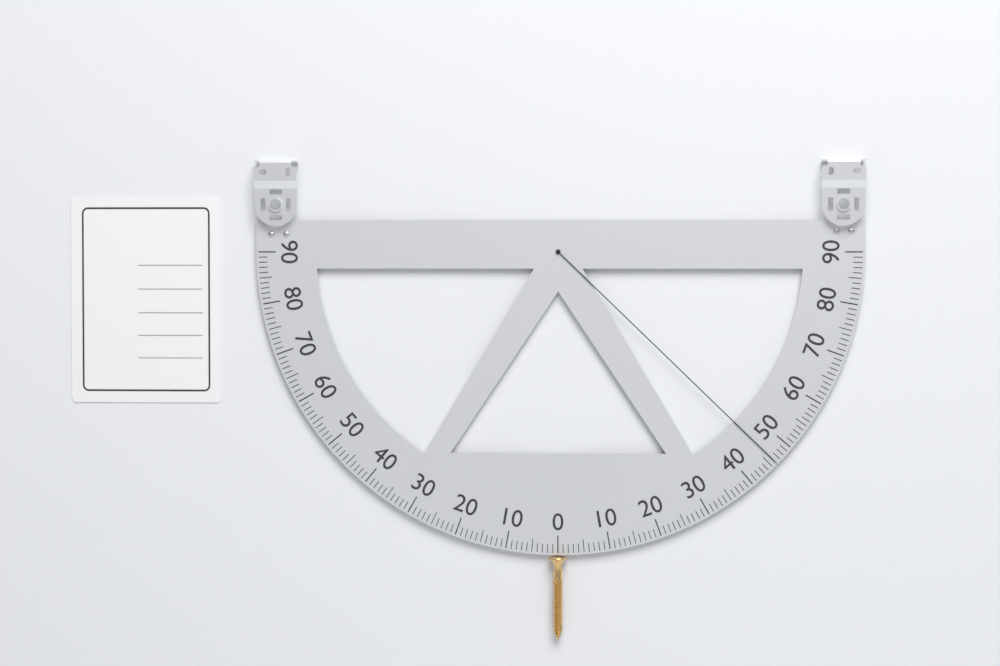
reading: 46 (no unit)
